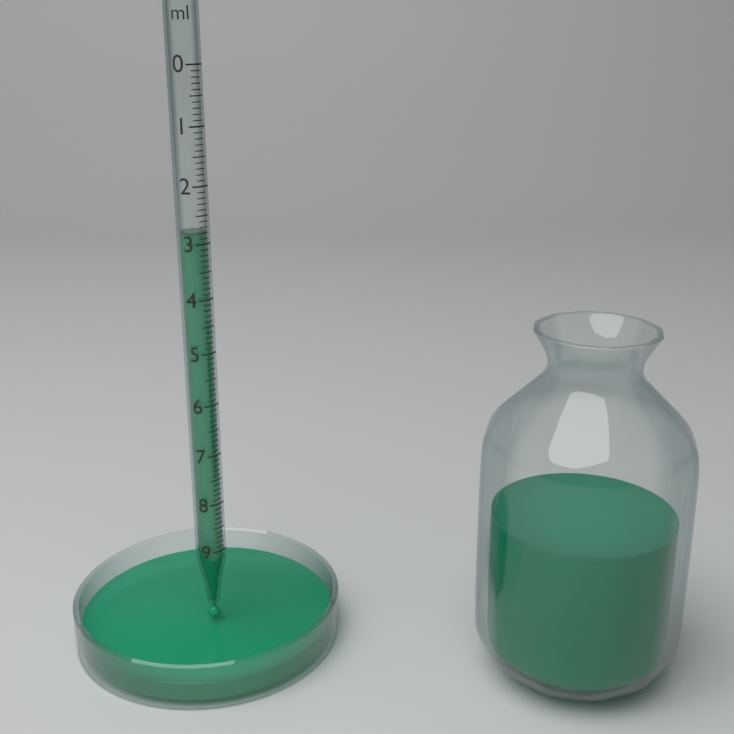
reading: 2.8 ml
